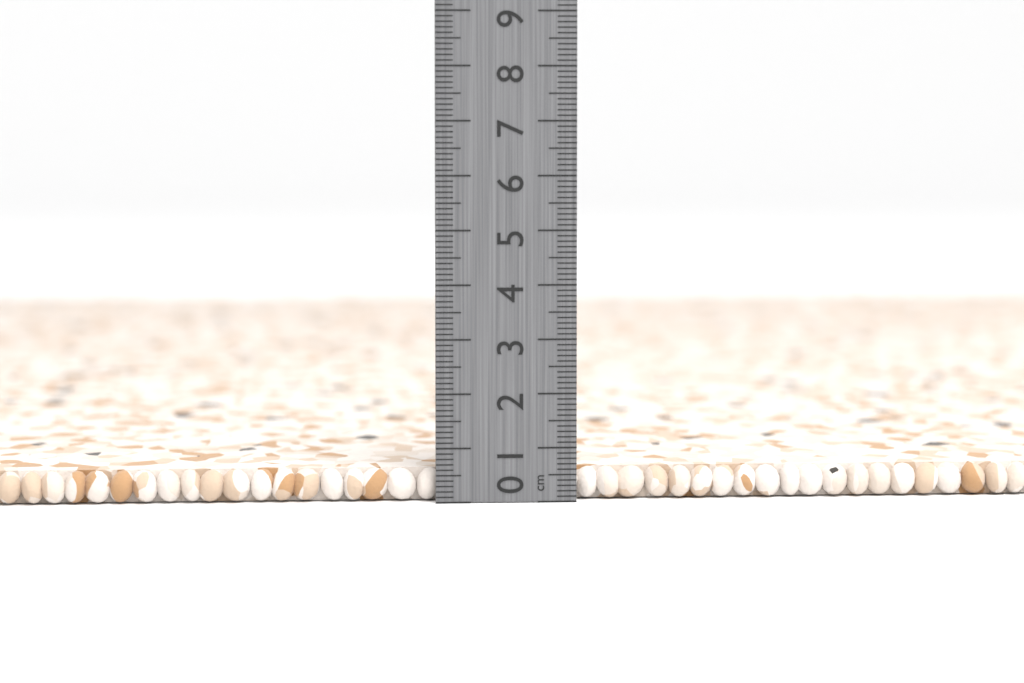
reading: 0.6 cm
